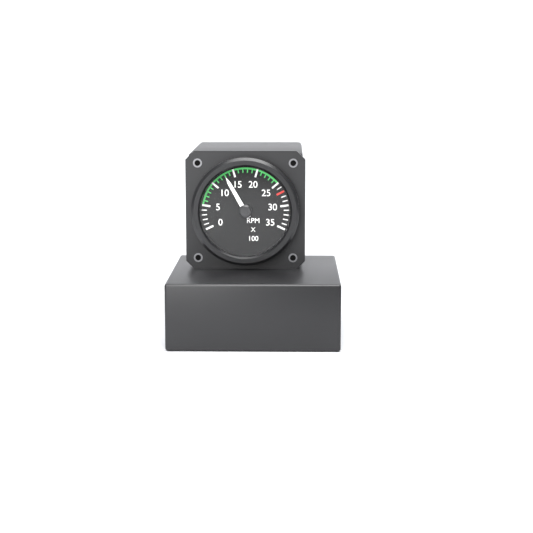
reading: 1300 RPM
